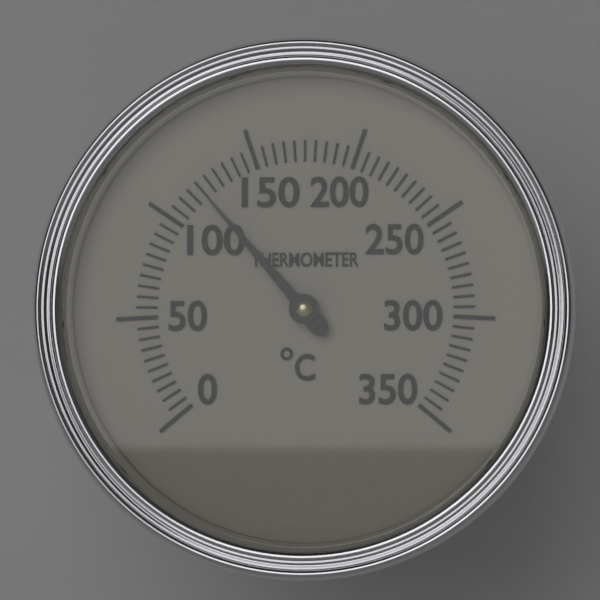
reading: 120 °C
